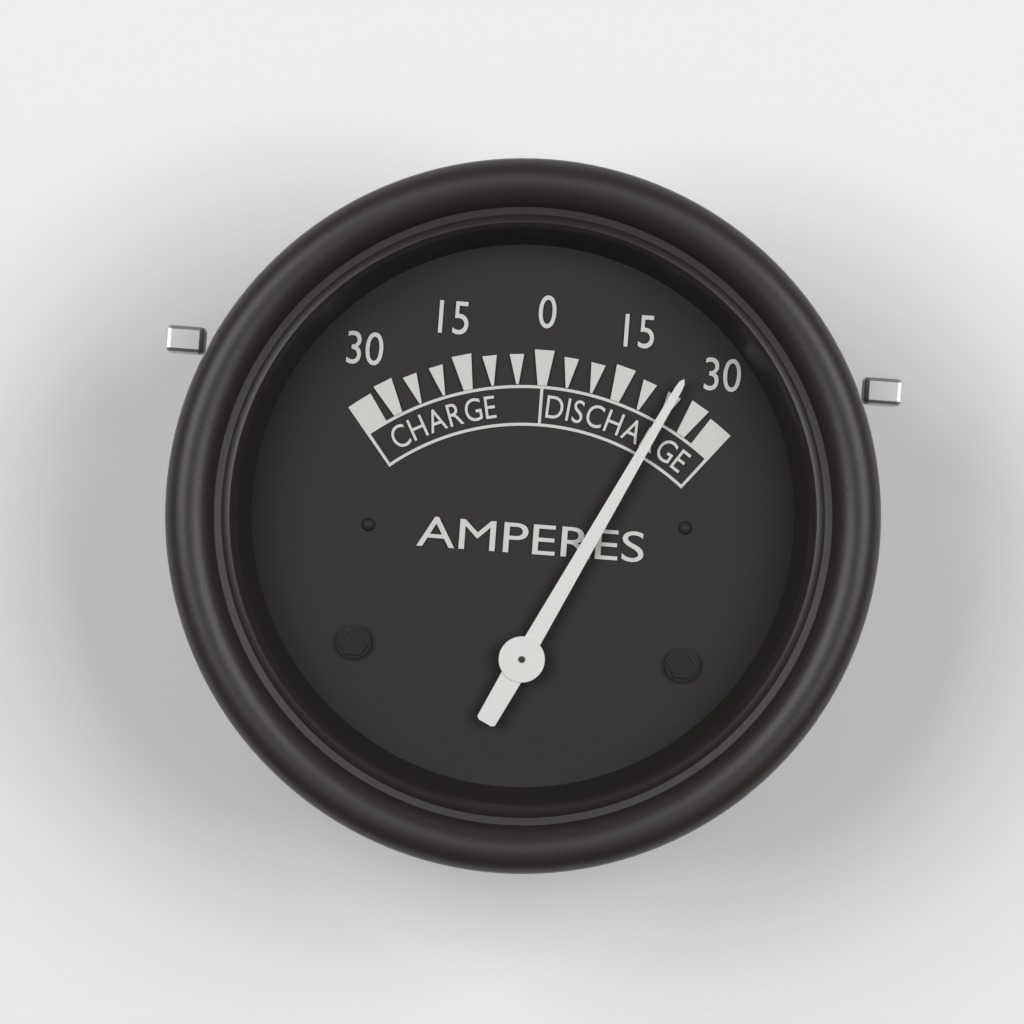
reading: 25 A
